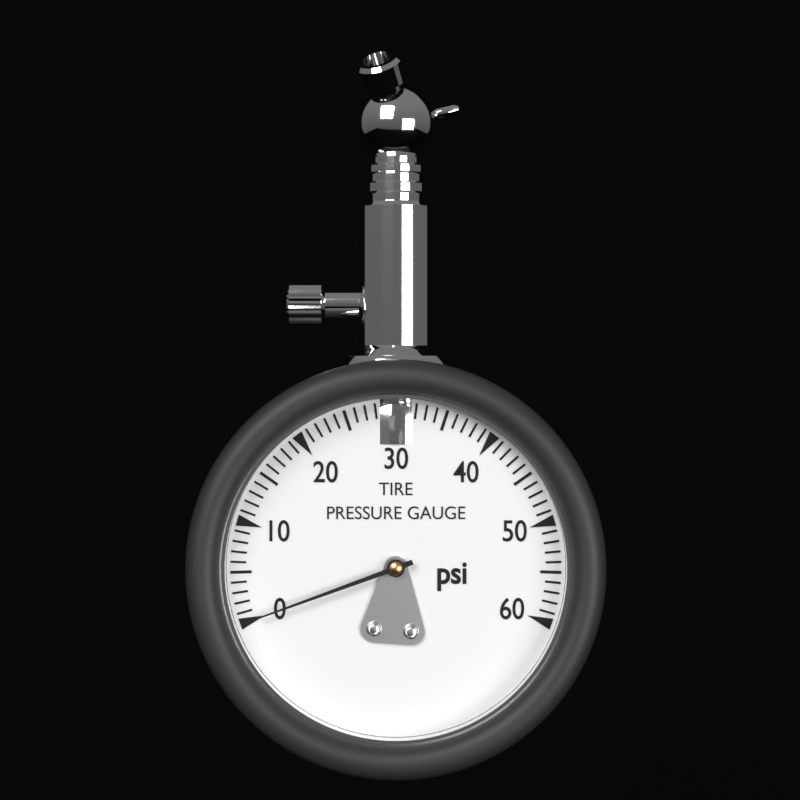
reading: 0 psi
